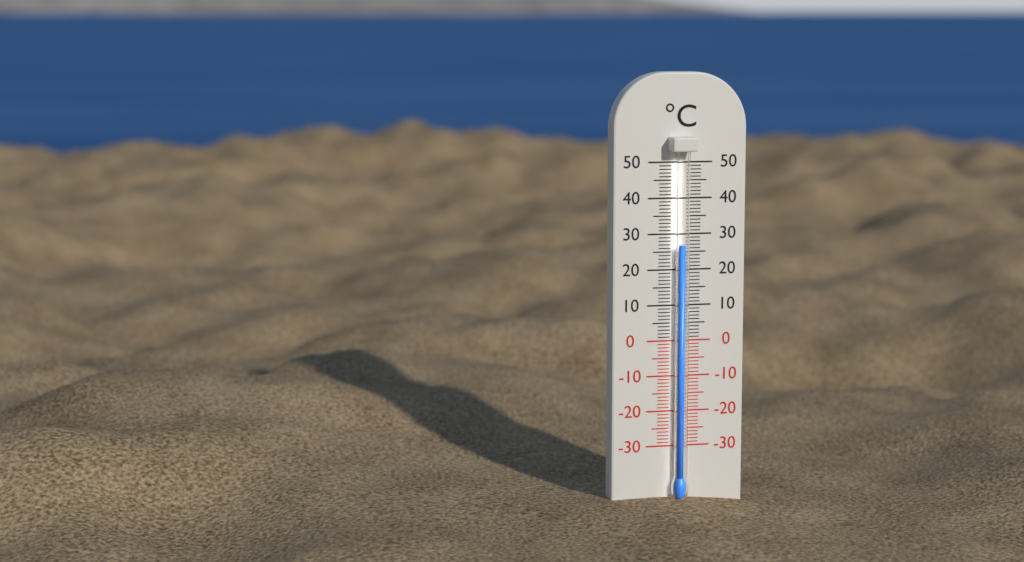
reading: 27 °C
